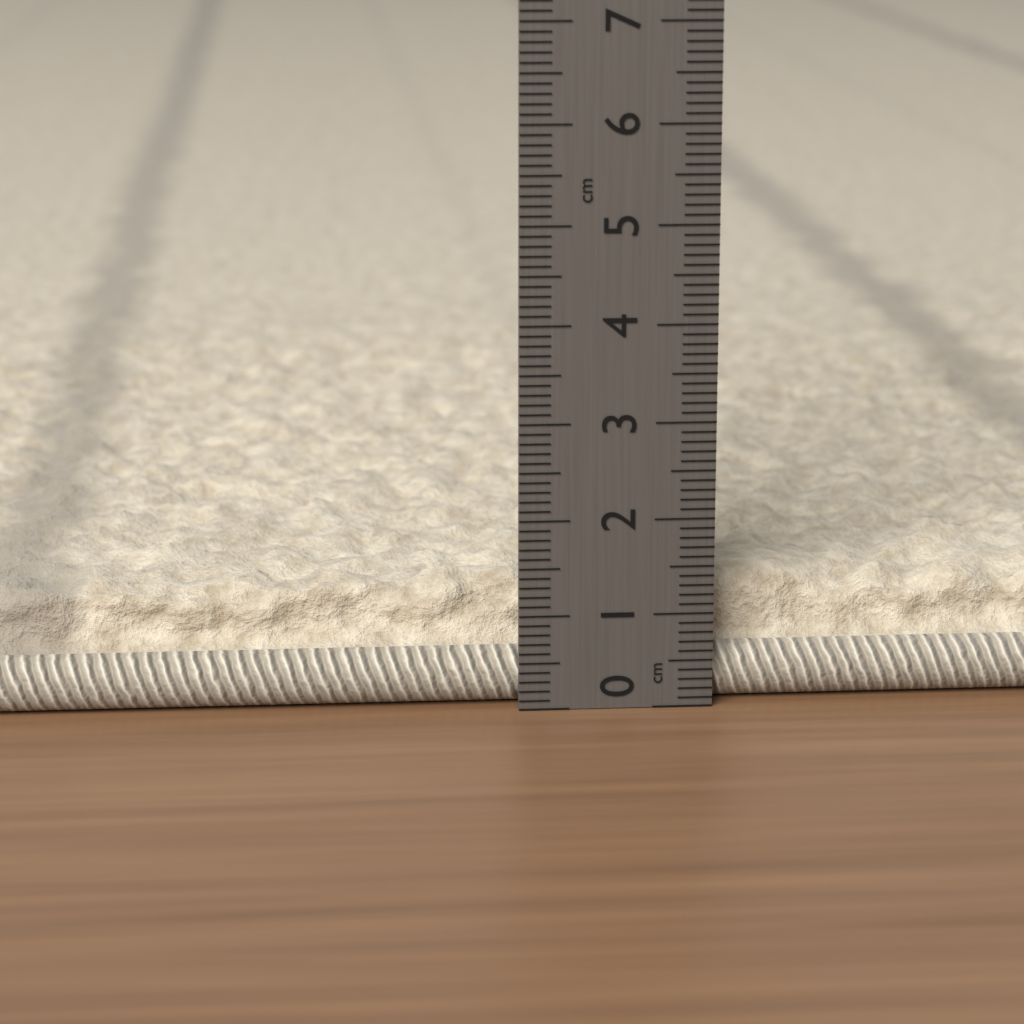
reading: 1.3 cm
